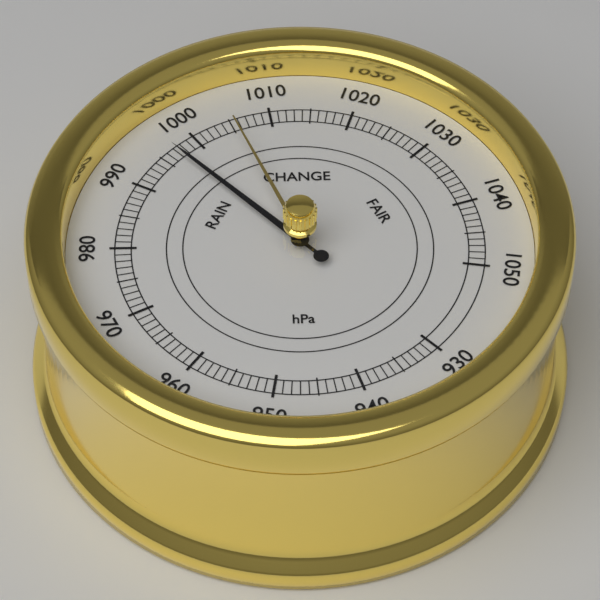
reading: 997 hPa
